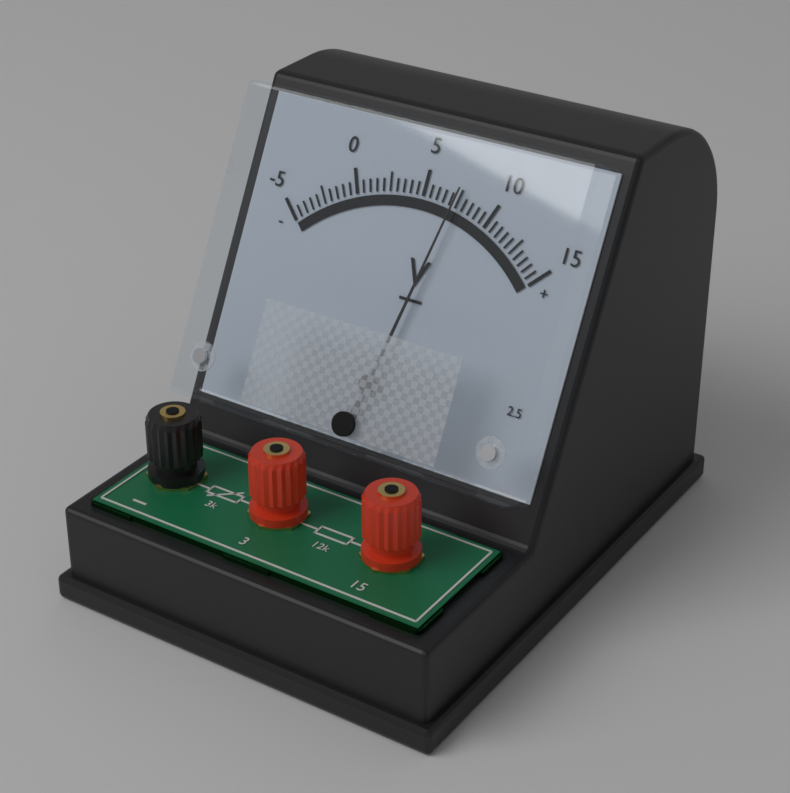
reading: 7.5 V
